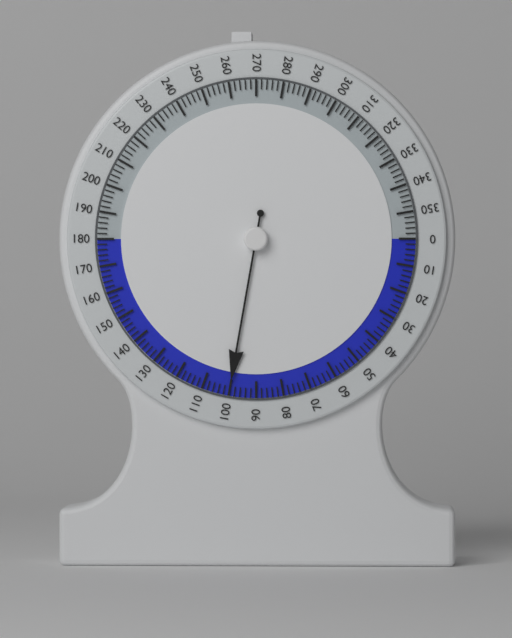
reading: 100 (no unit)
